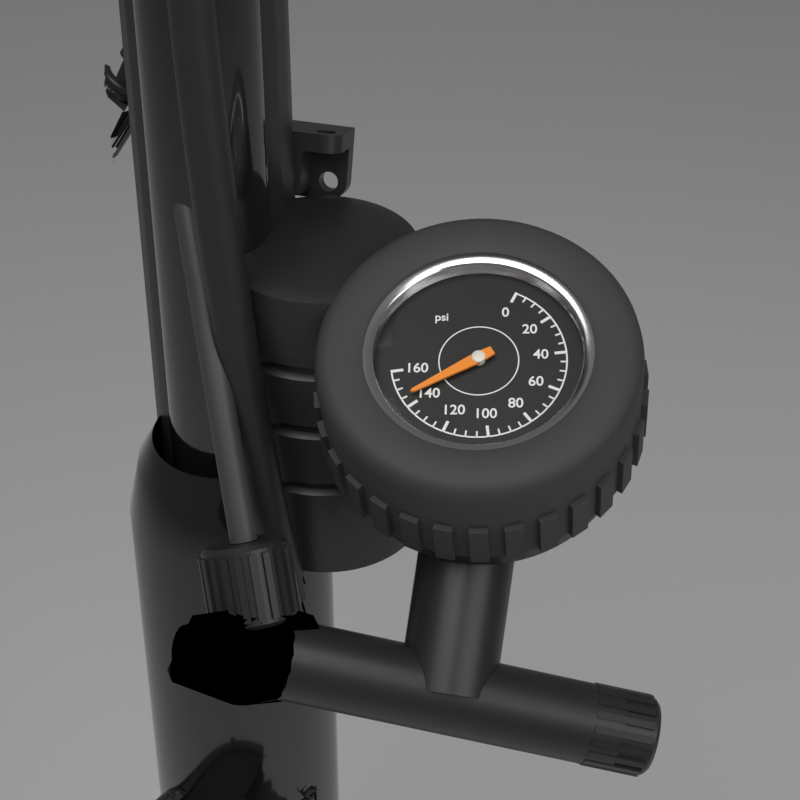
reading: 145 psi
